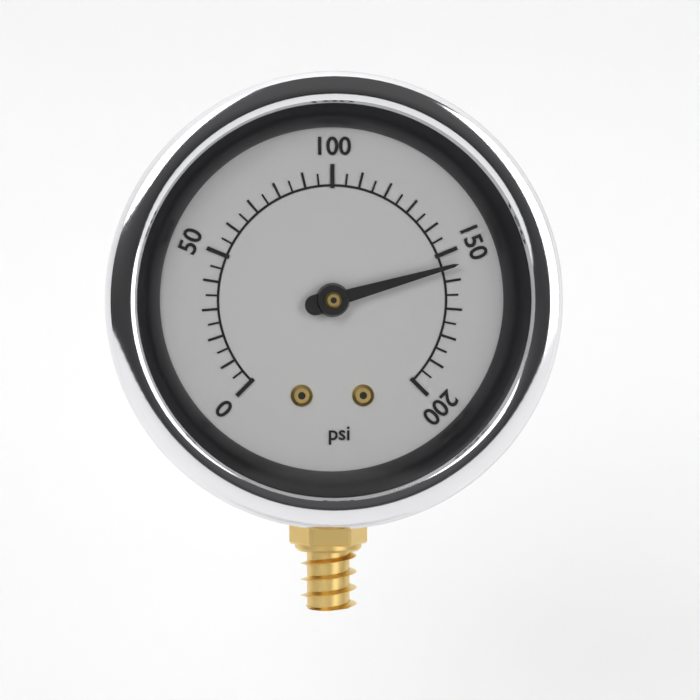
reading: 155 psi
